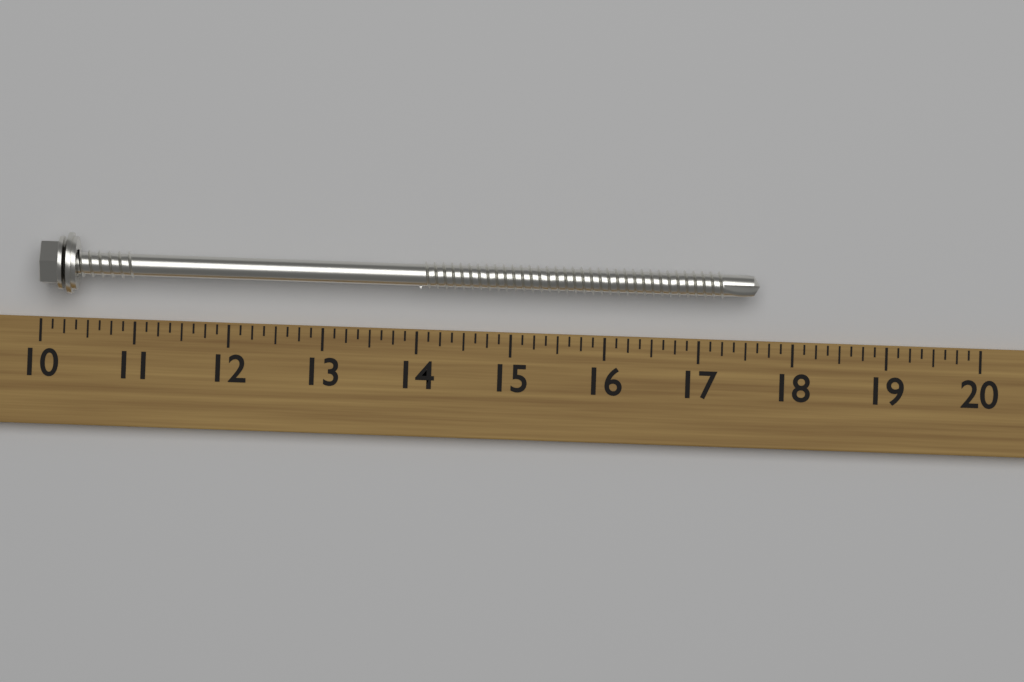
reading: 17.625 (no unit)
